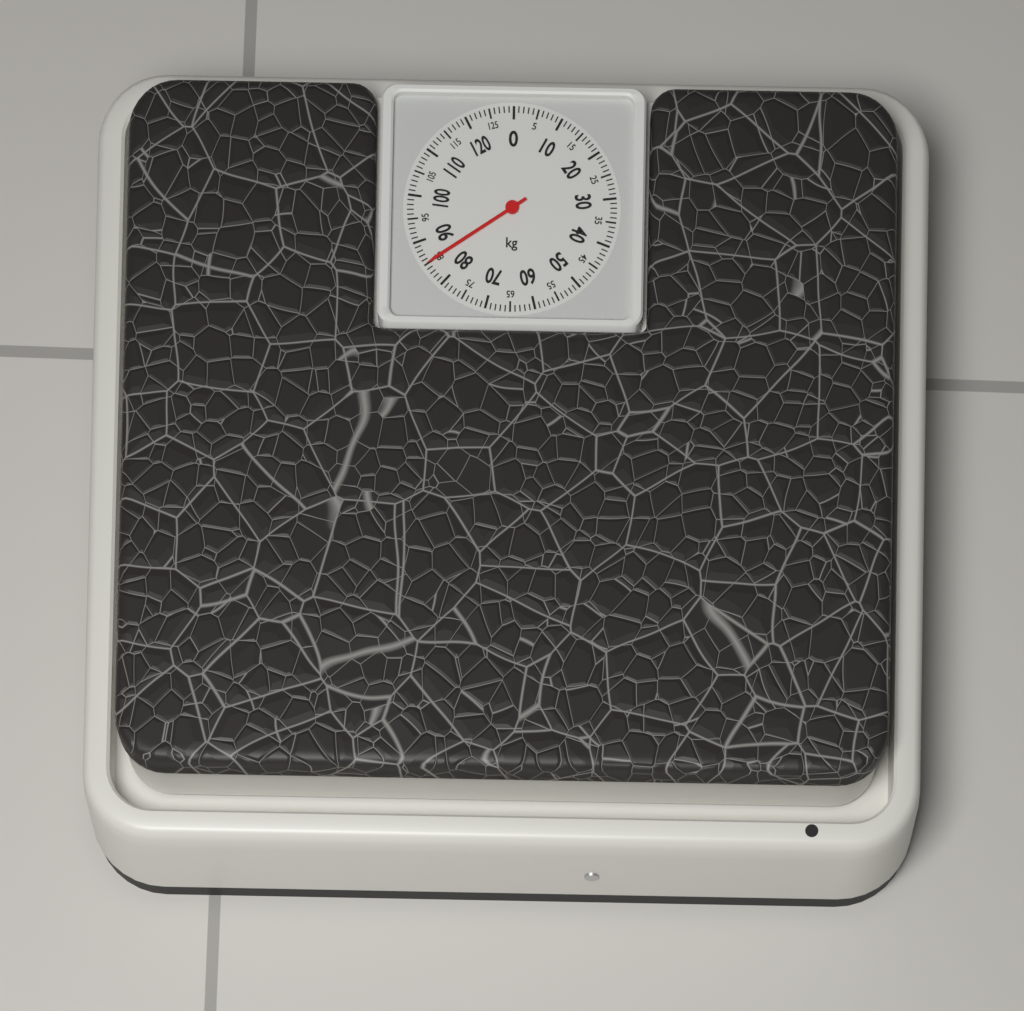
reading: 85 kg
